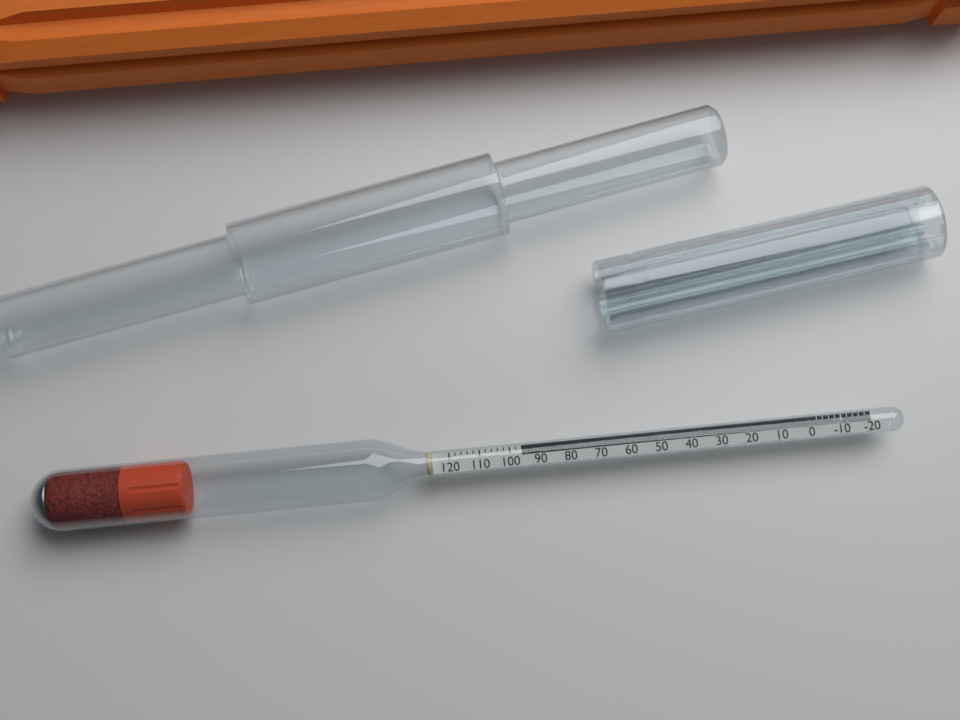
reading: 96 (no unit)
